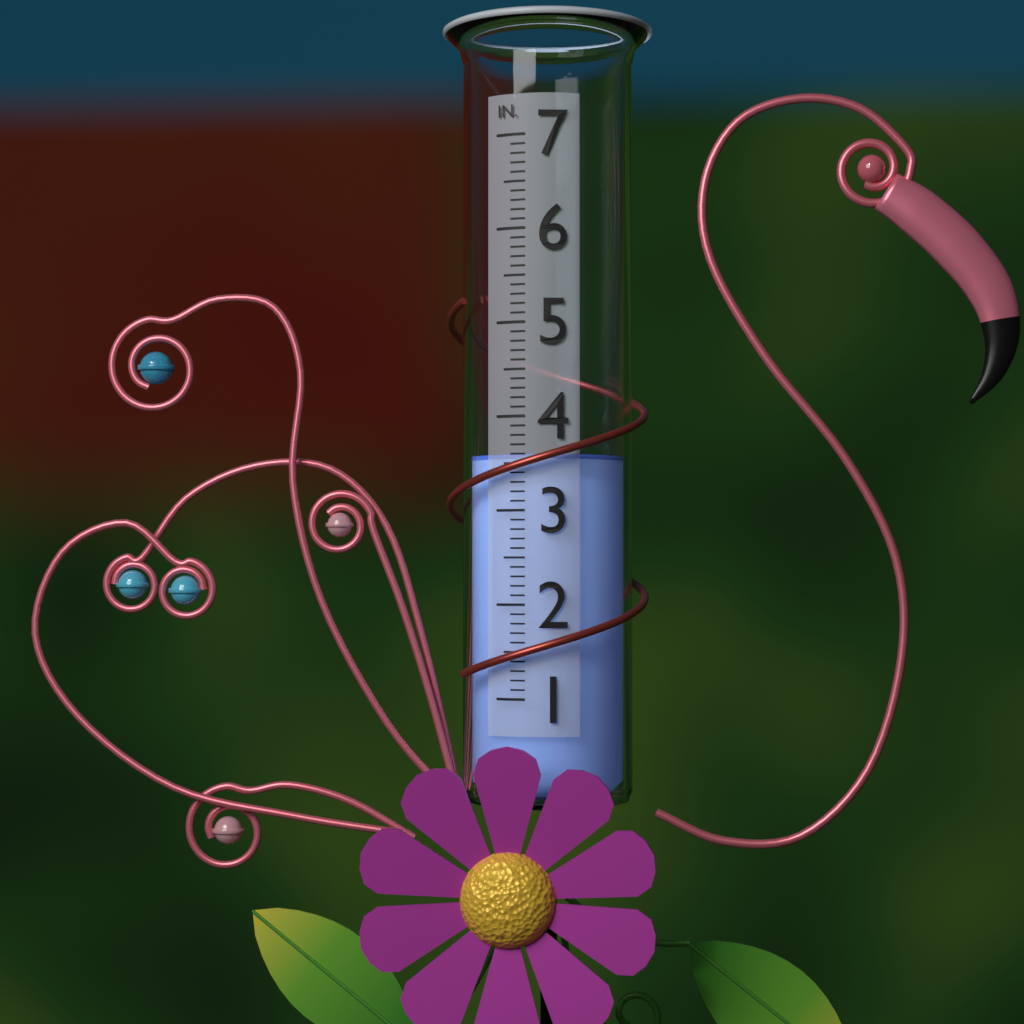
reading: 3.6 in
